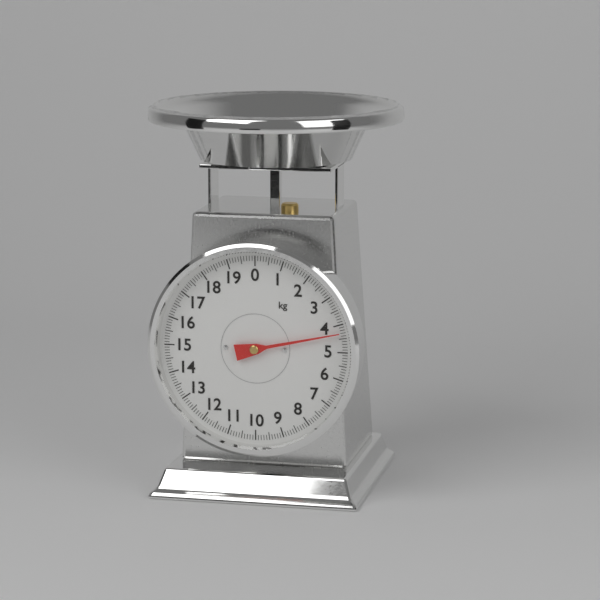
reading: 4.3 kg
